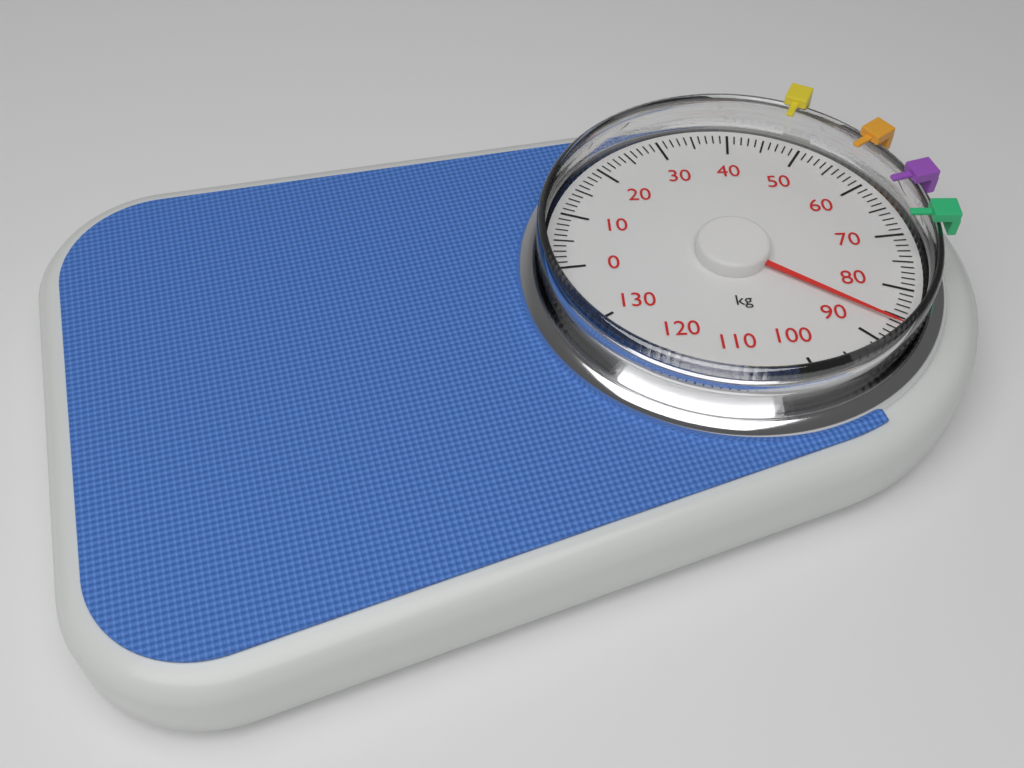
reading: 86 kg
